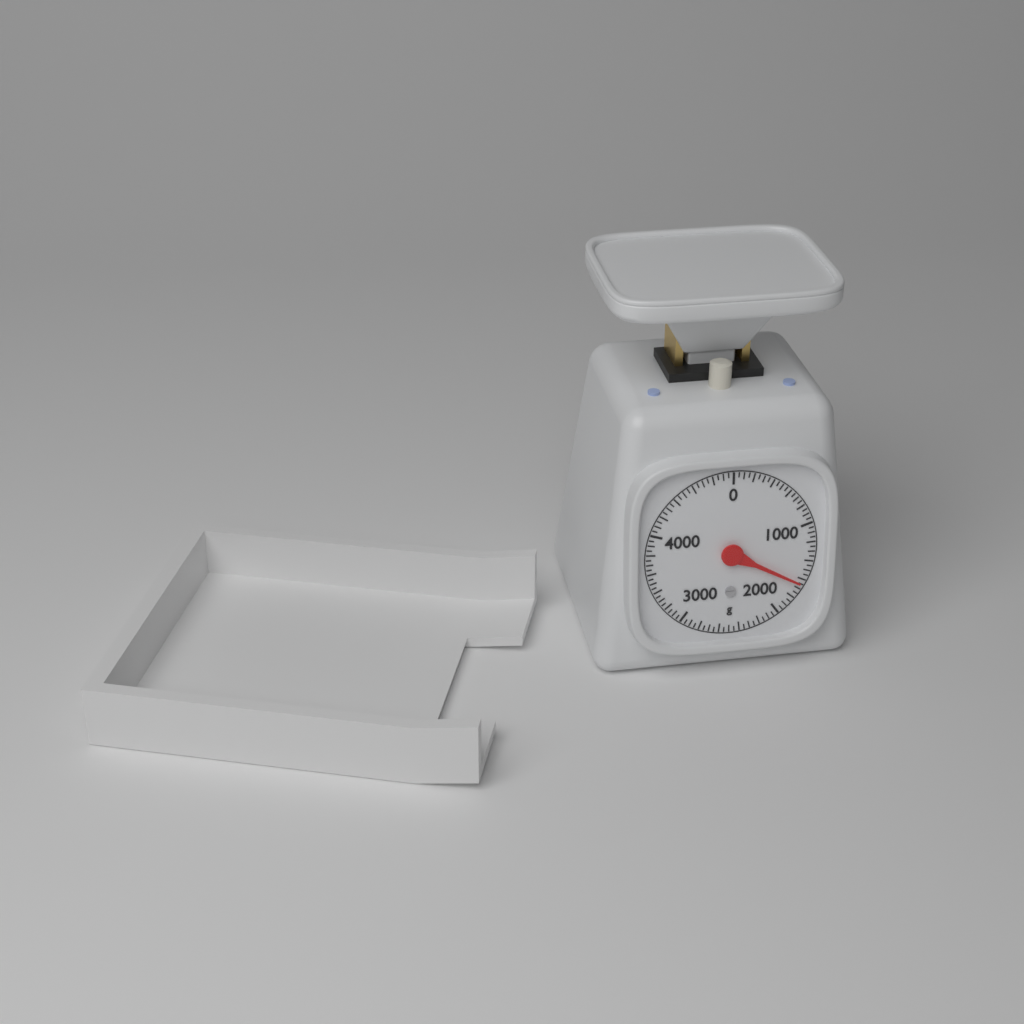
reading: 1650 g
